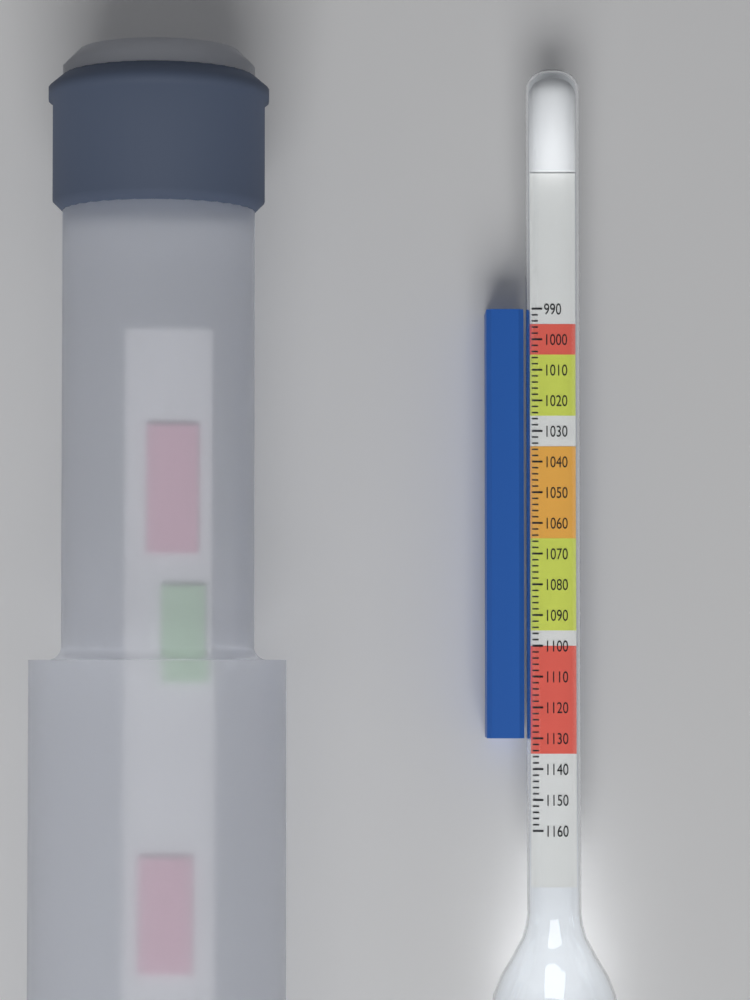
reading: 1130 (no unit)
